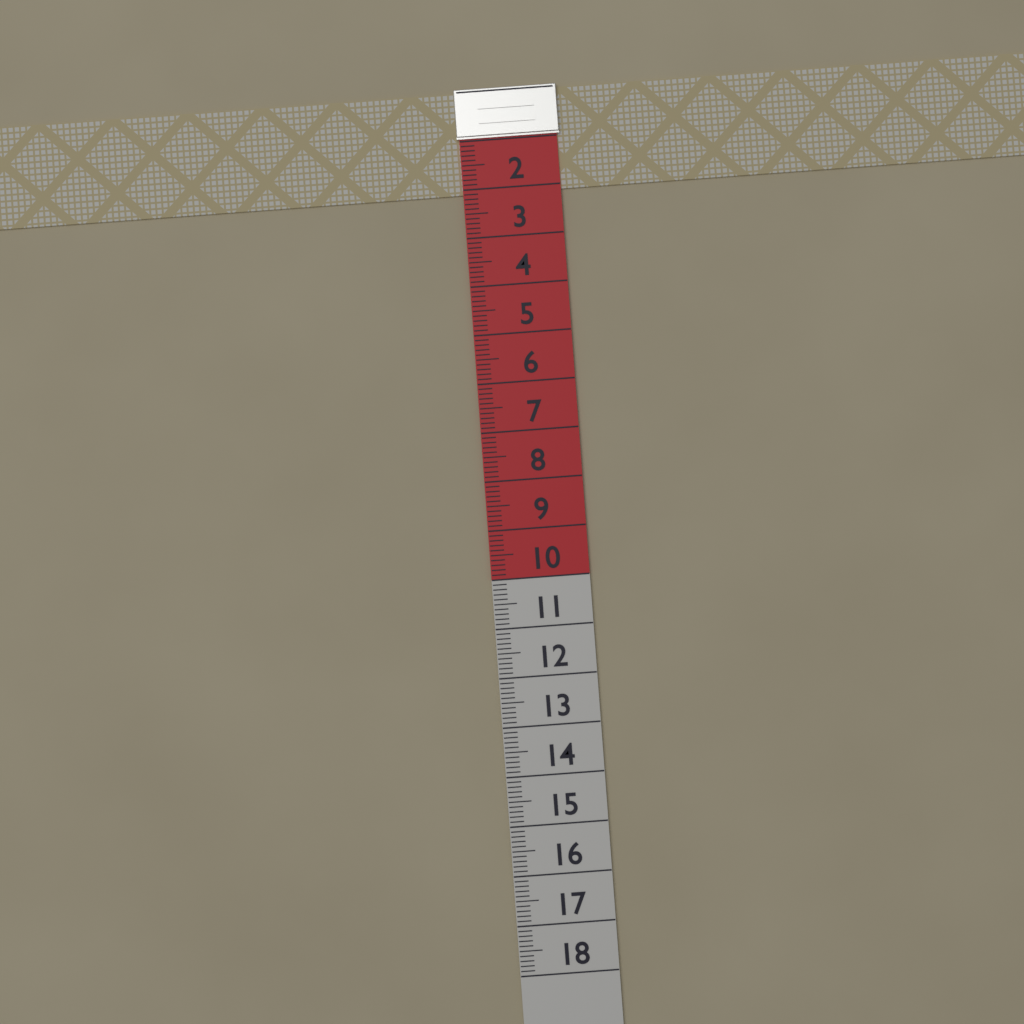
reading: 2.1 (no unit)
